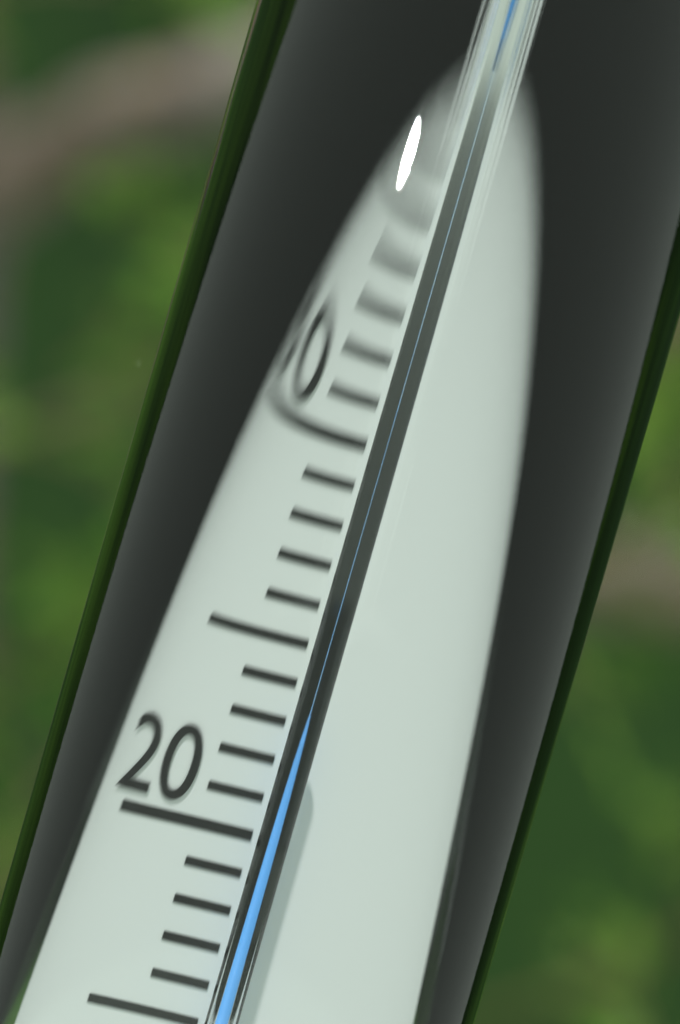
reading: 23 °C
